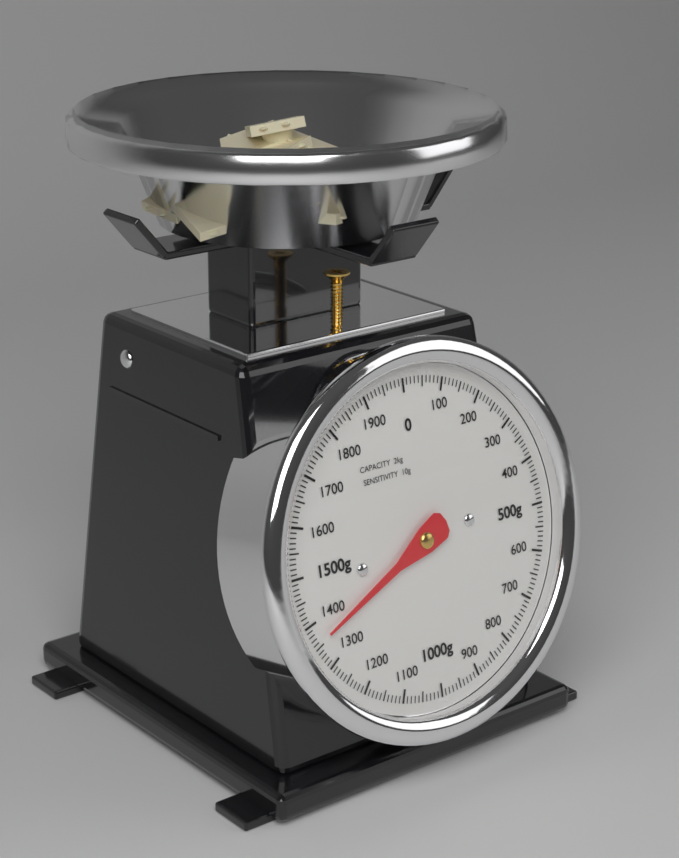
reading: 1360 g
